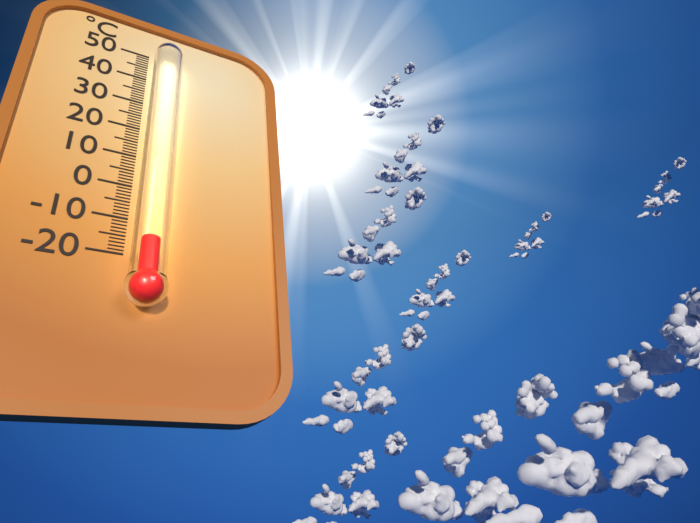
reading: -18 °C
